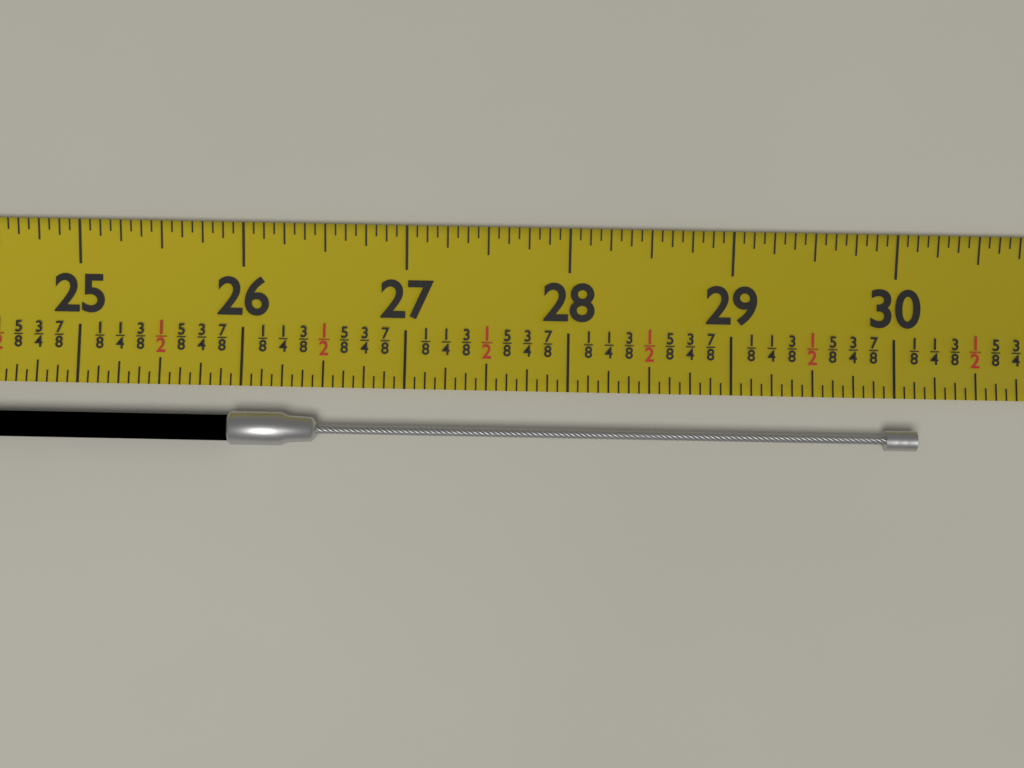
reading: 30.1250 (no unit)
